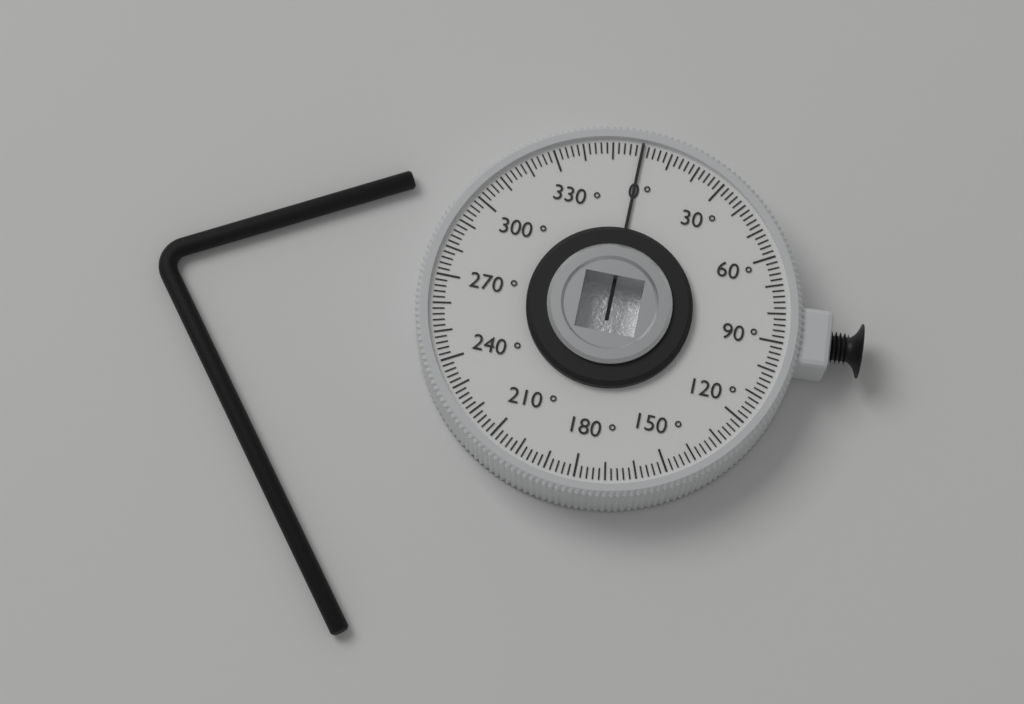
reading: 0 °
